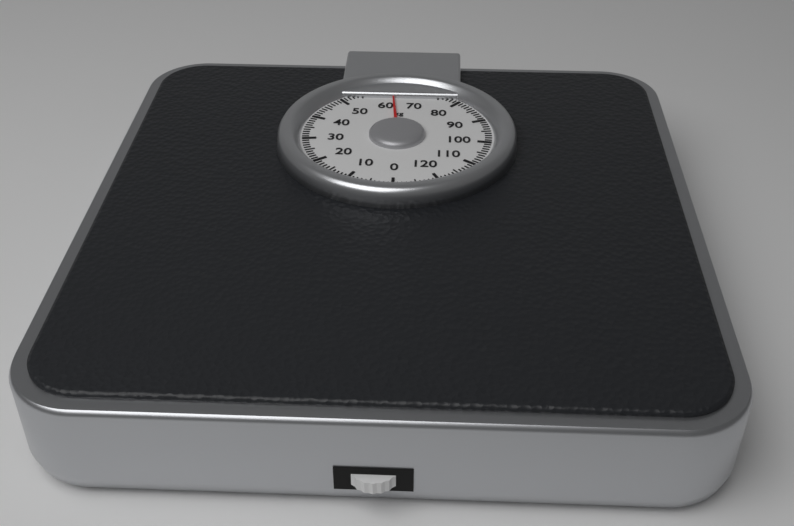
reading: 63 kg
